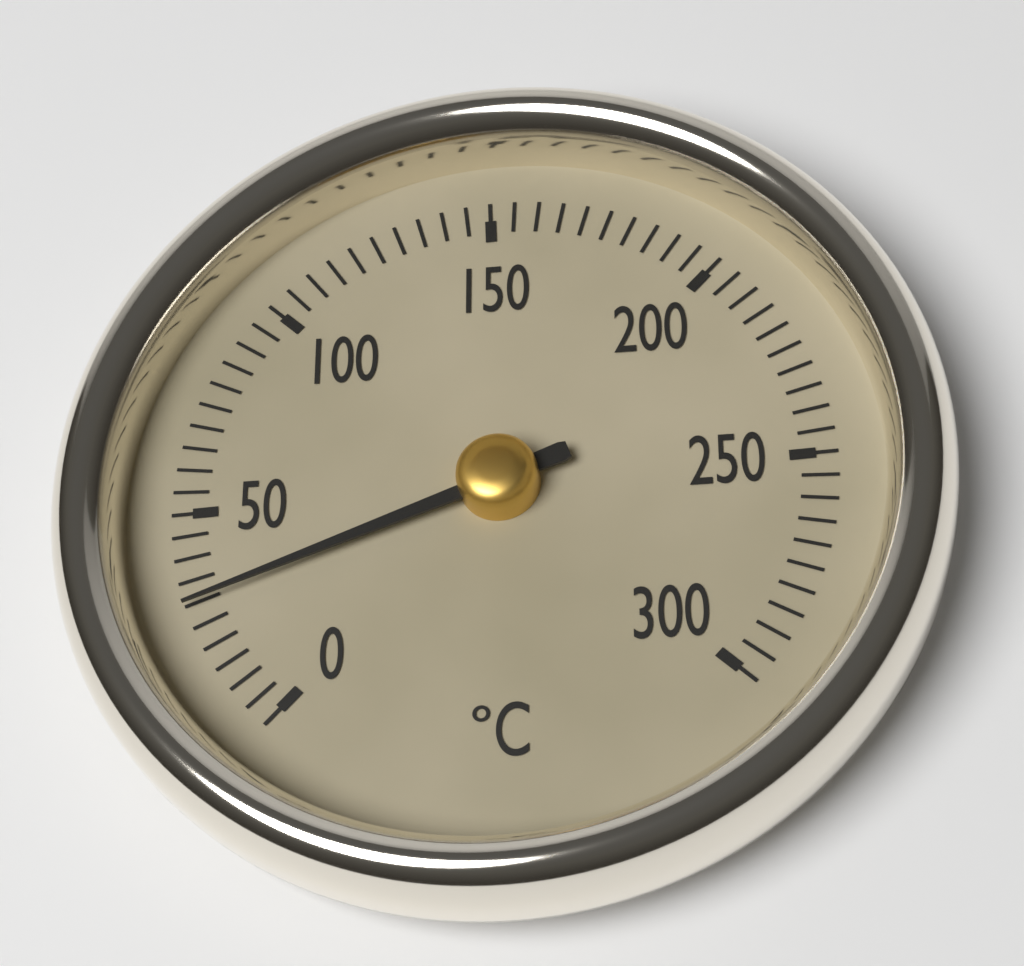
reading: 30 °C
